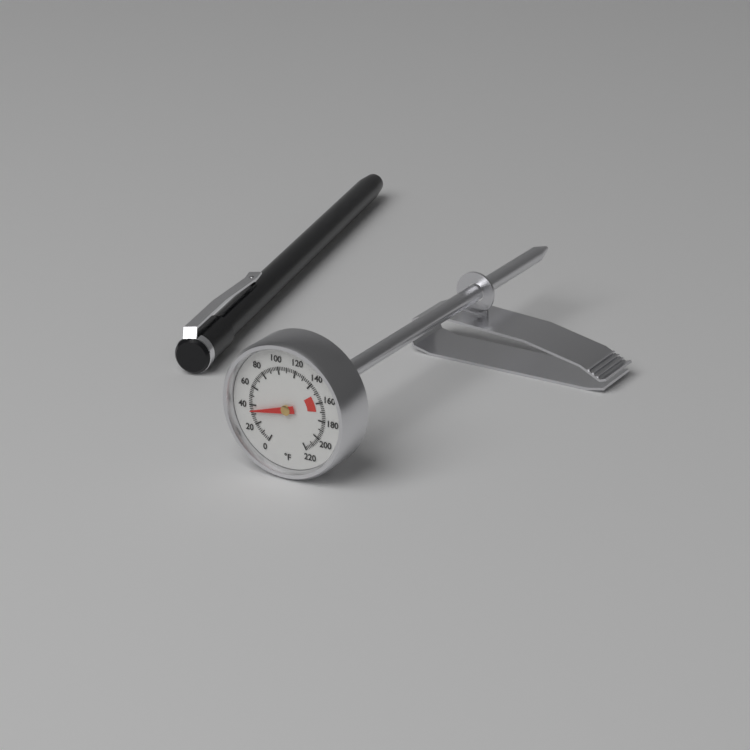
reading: 34 °F
